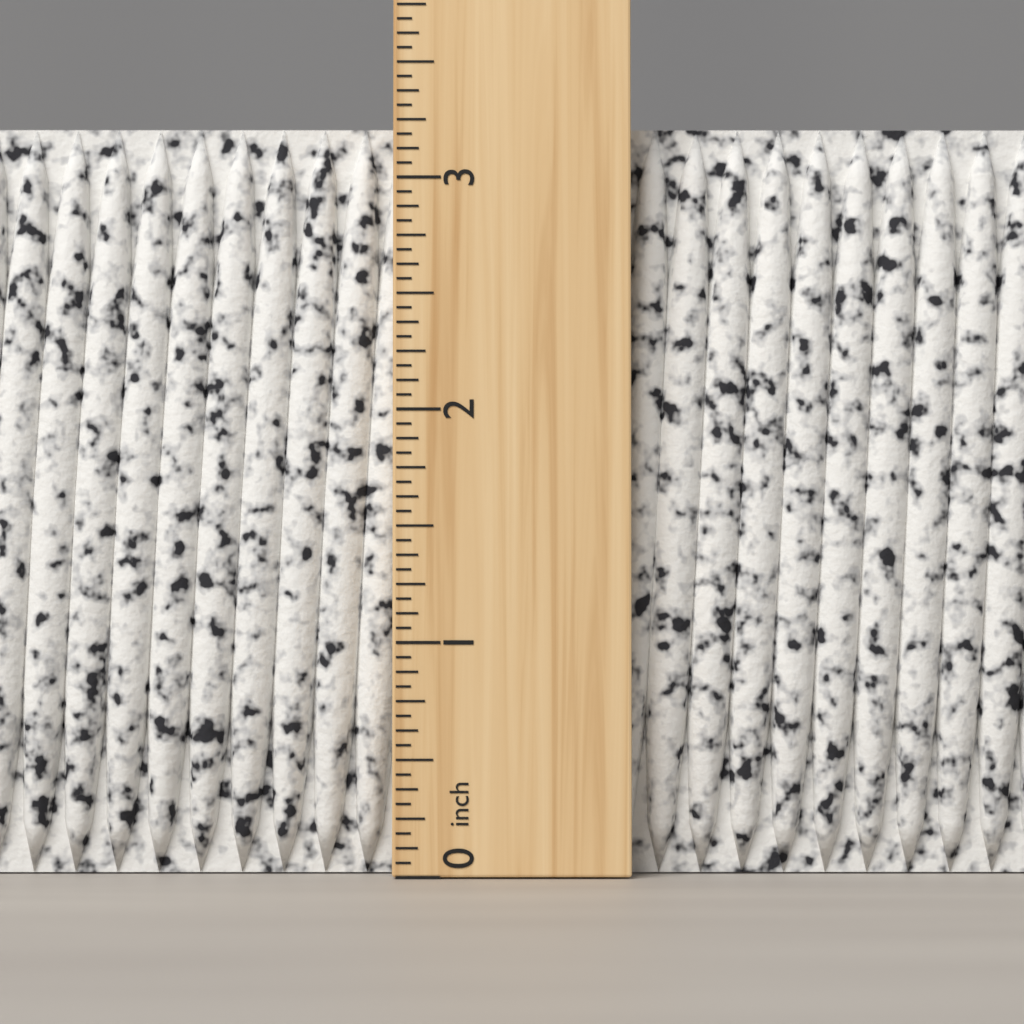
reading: 3.2500 inch
